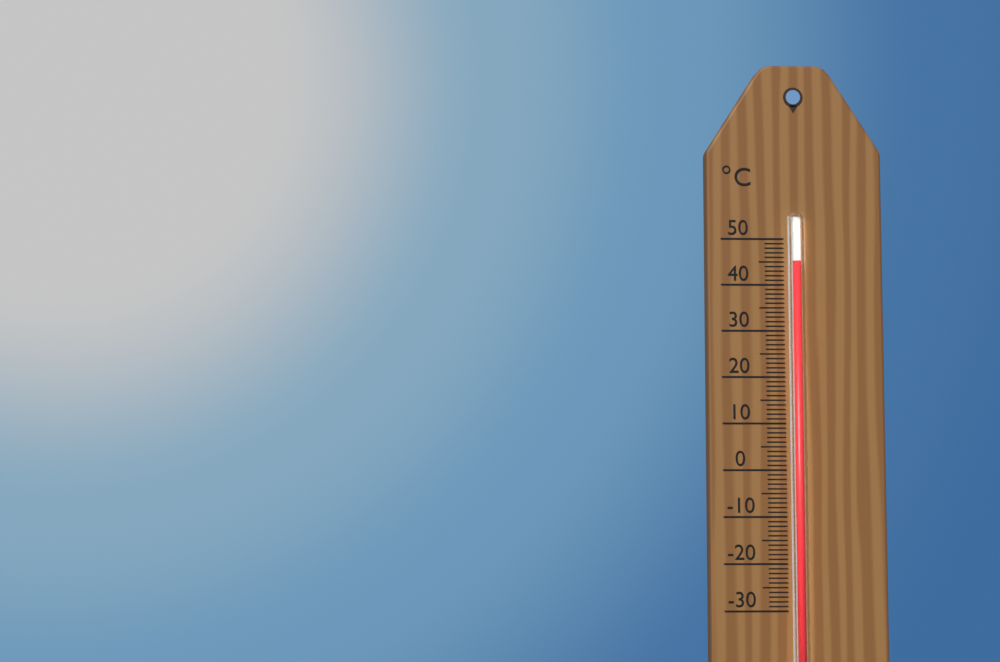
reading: 45 °C
